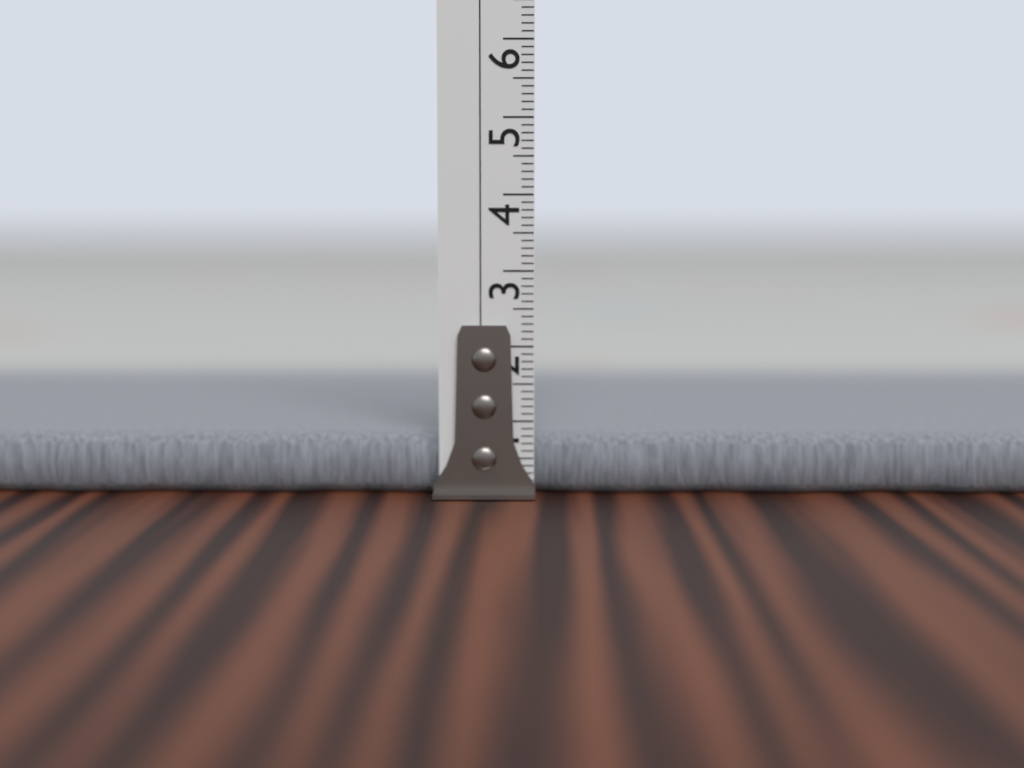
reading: 0.8 cm
